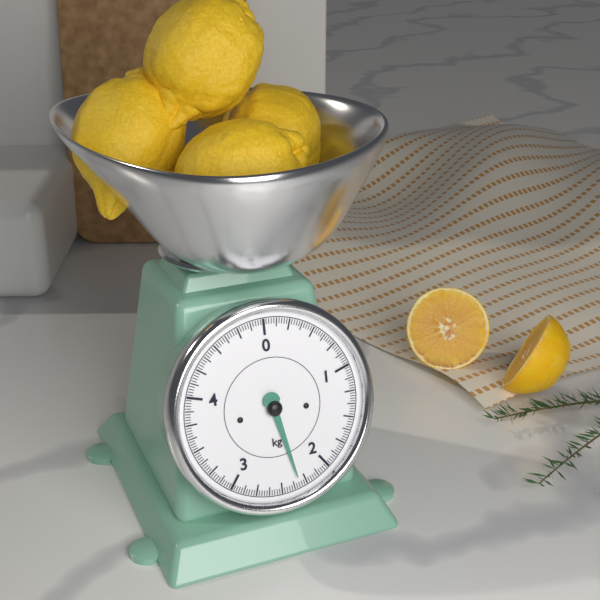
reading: 2.325 kg
